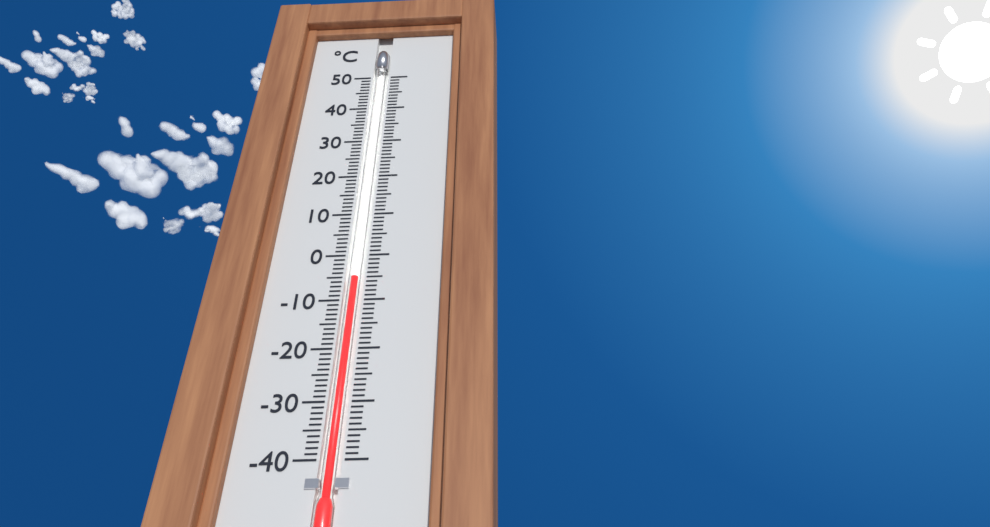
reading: -5 °C
